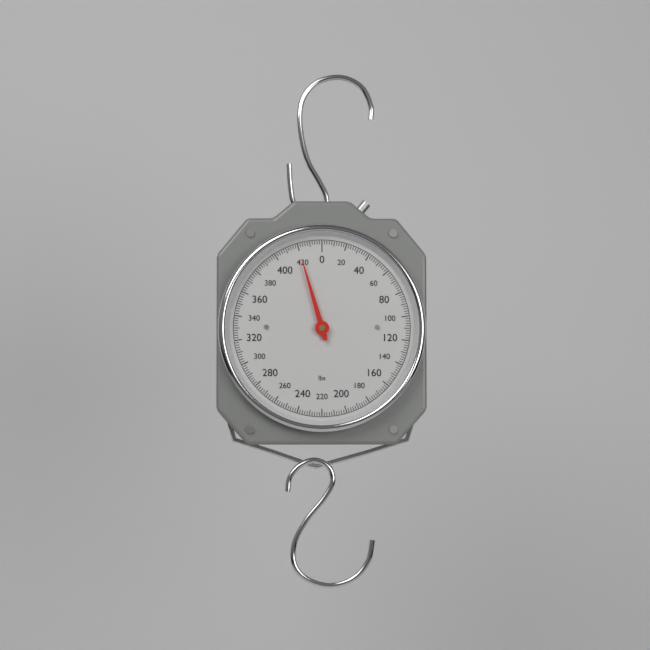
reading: 420 lbs
